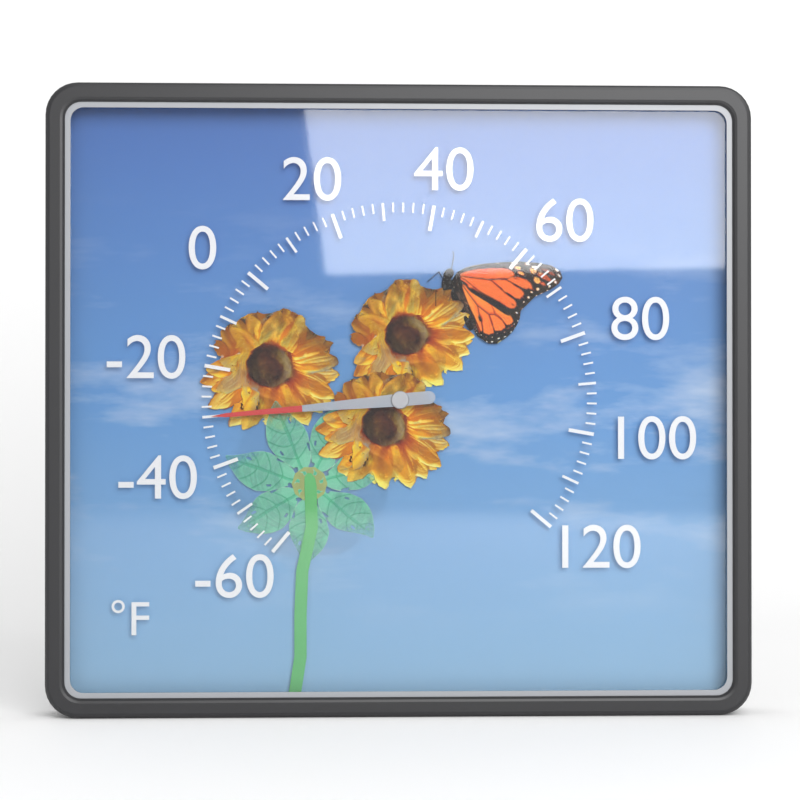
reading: -30 °F
